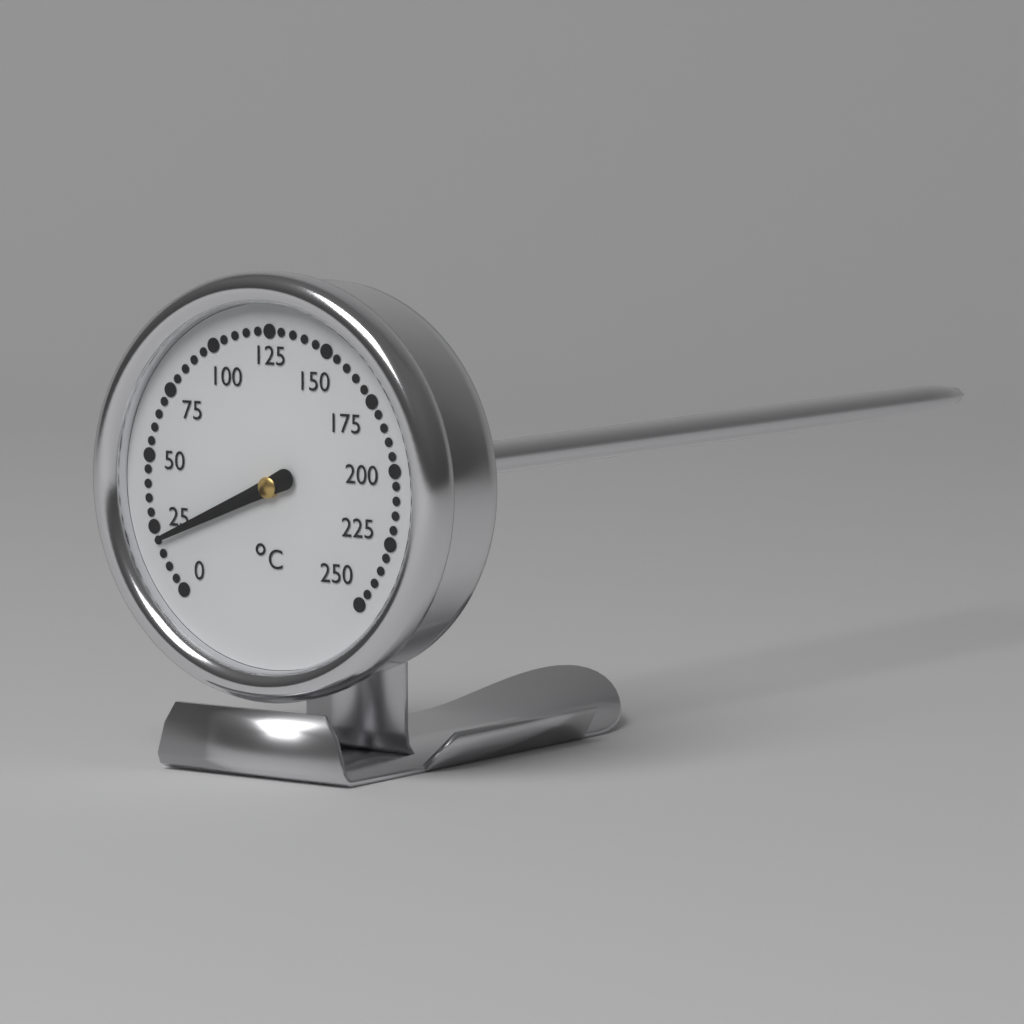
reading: 20 °C
